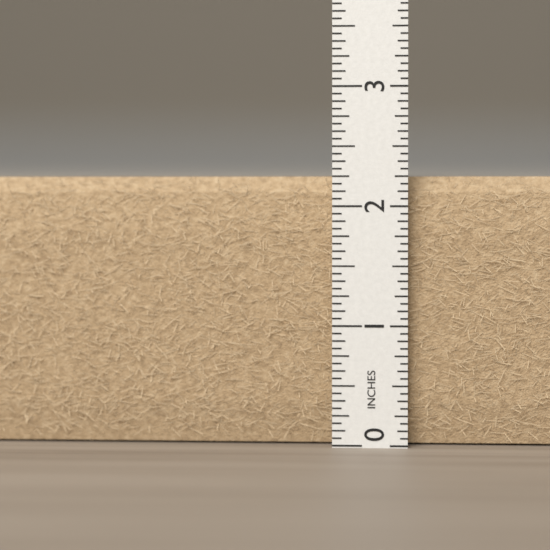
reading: 2.2500 in
